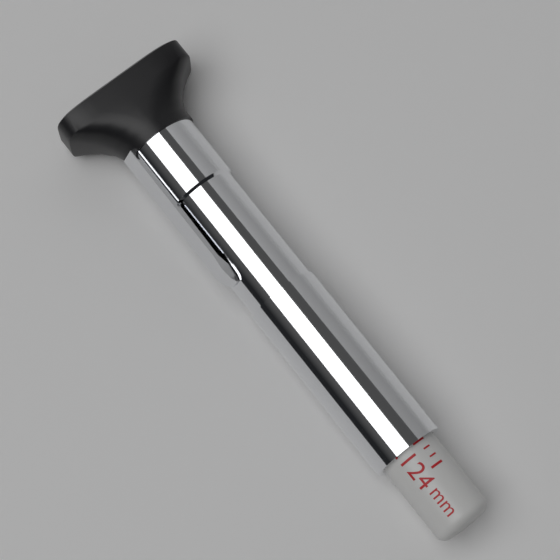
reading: 21 mm
